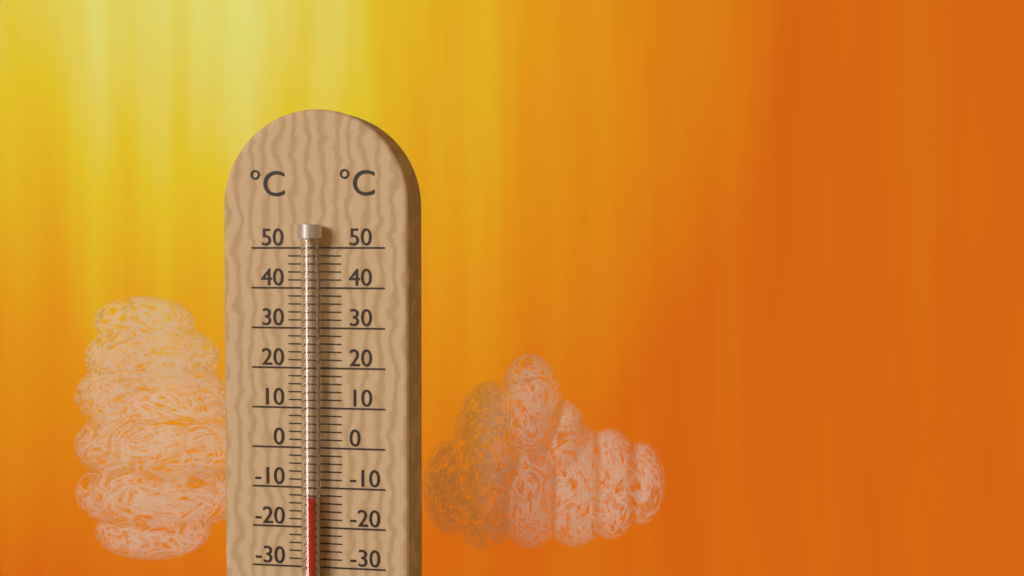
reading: -12 °C
